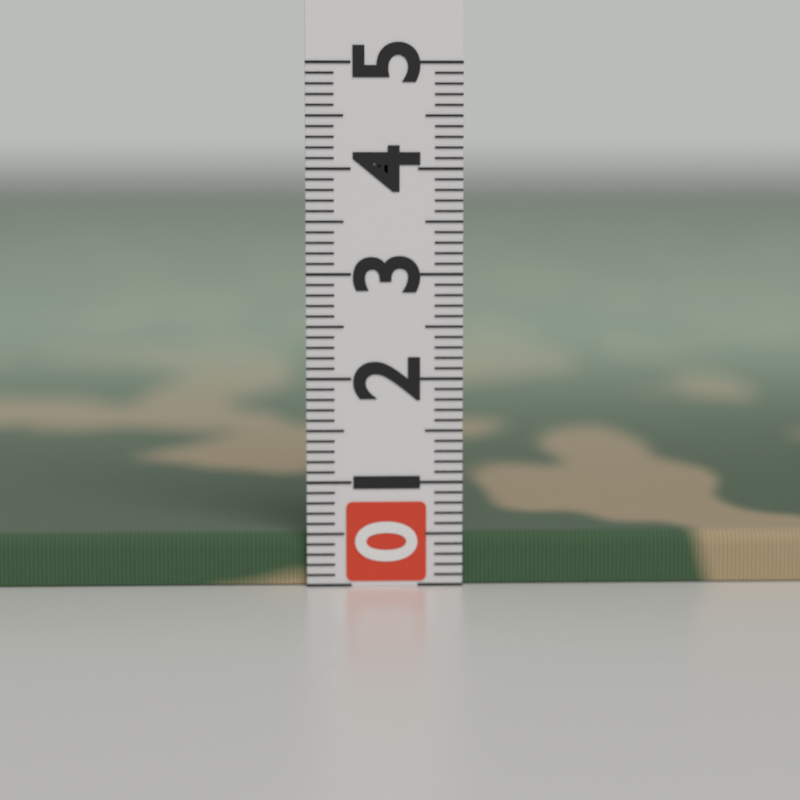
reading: 0.5 (no unit)
